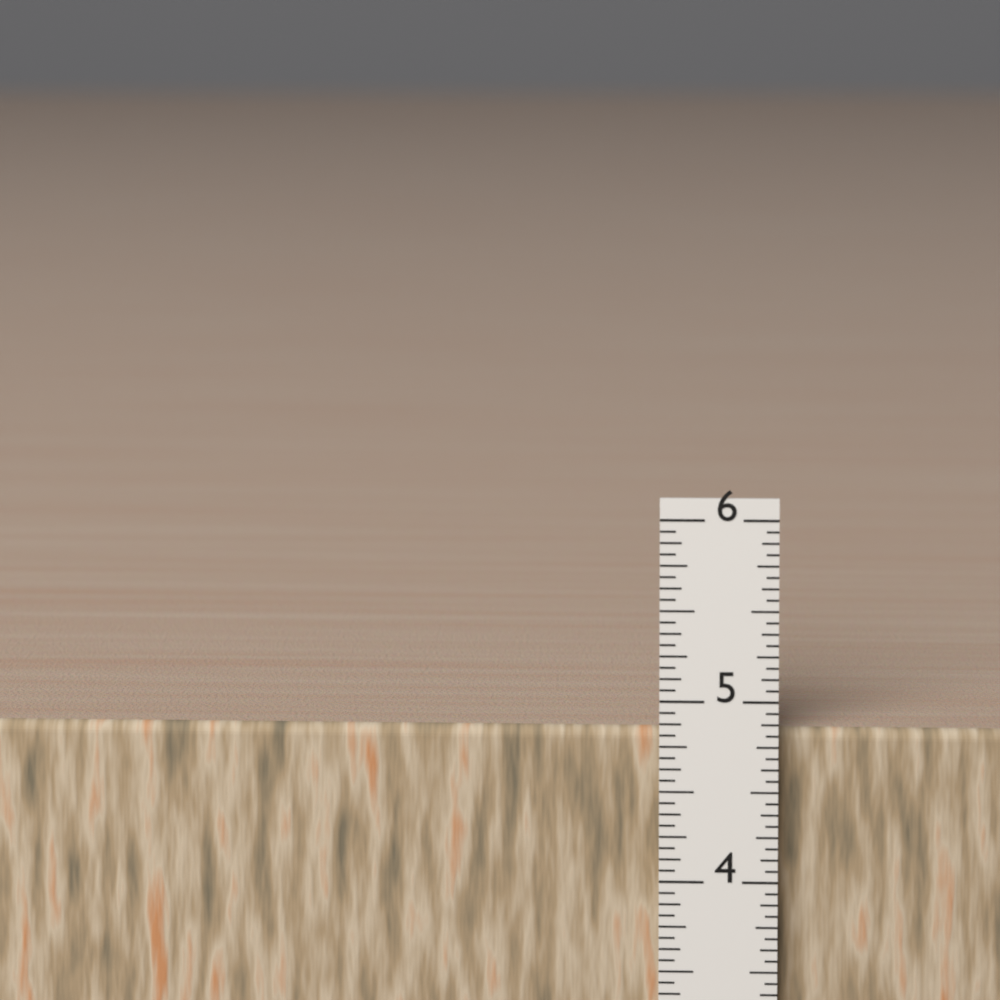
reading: 4.8125 in
